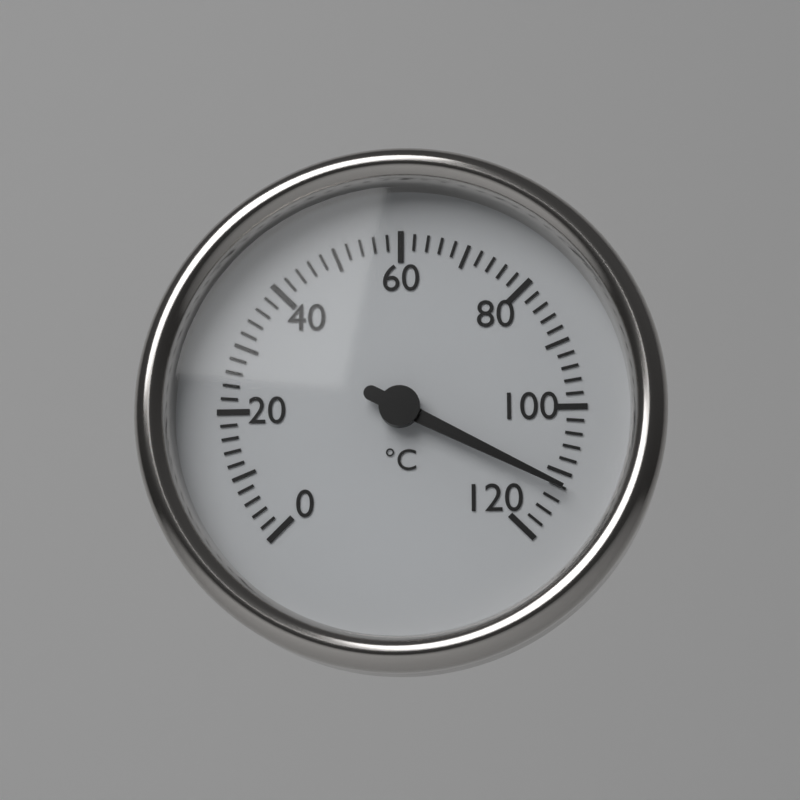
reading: 112 °C
